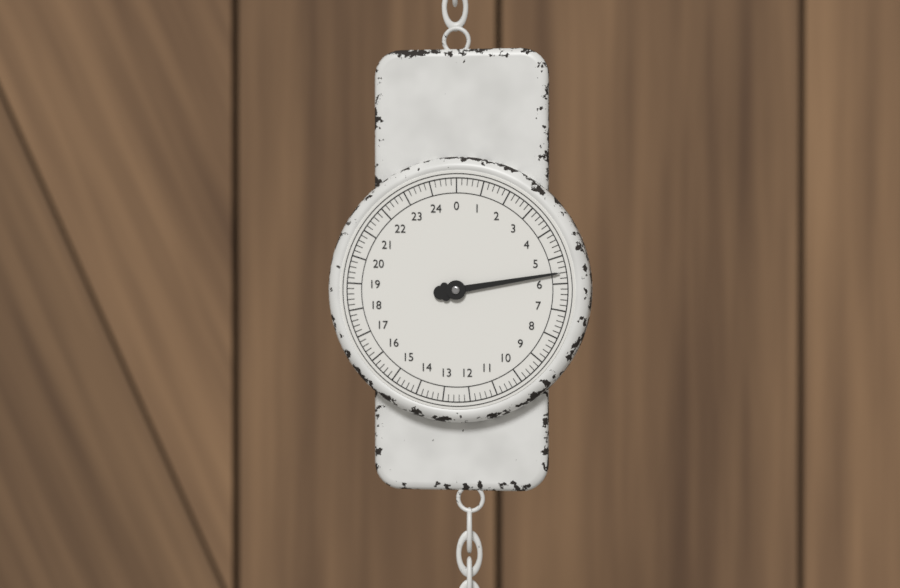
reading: 5.6 (no unit)
